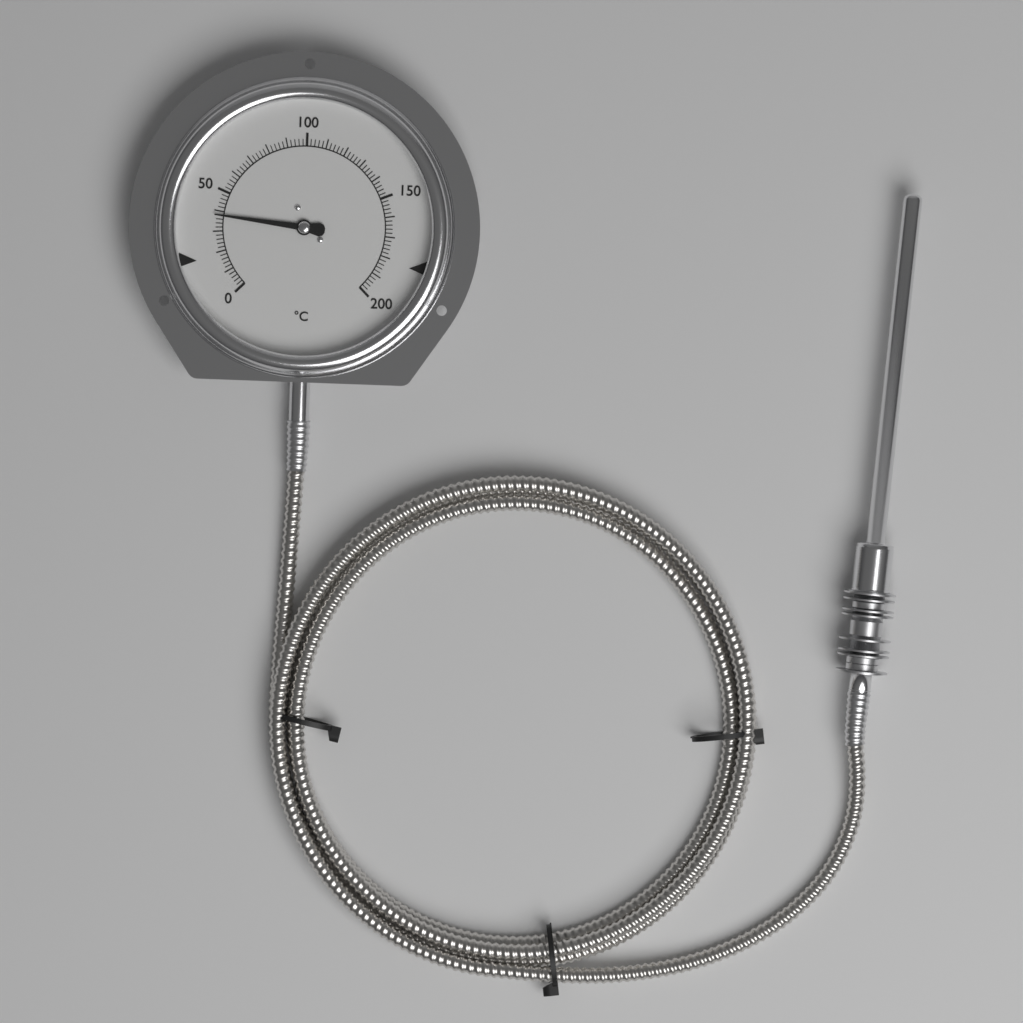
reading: 38 °C
